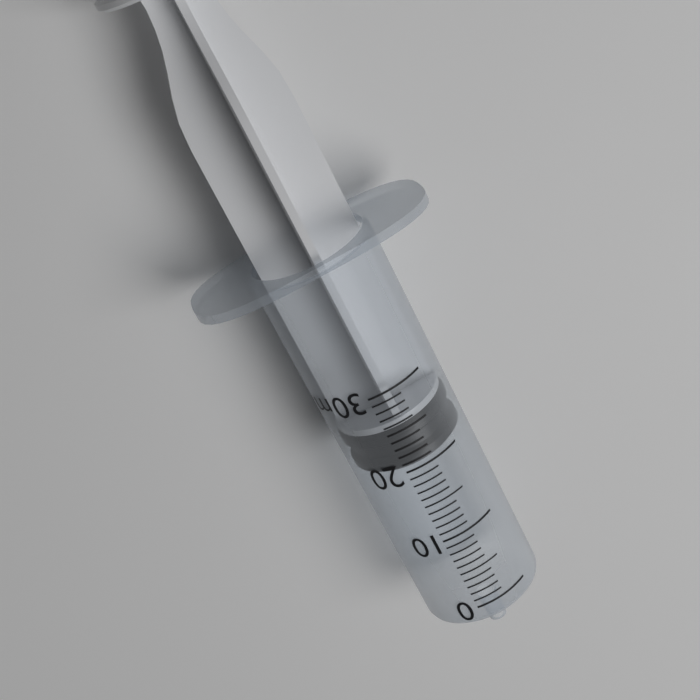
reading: 20 ml
